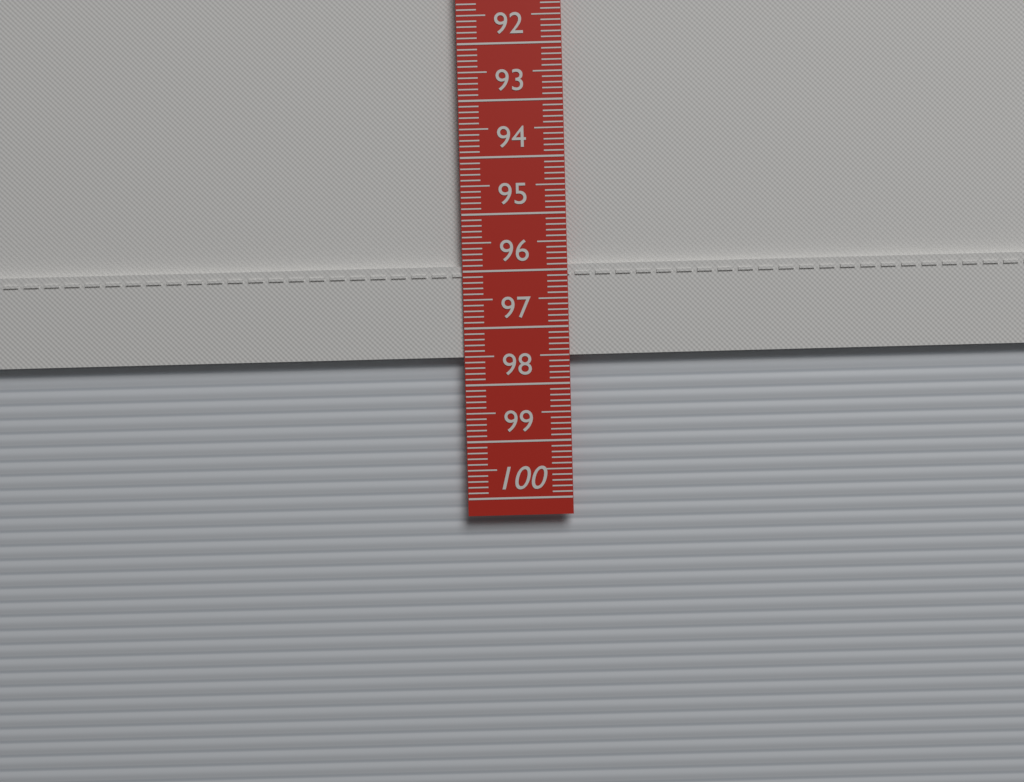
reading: 97.5 cm
